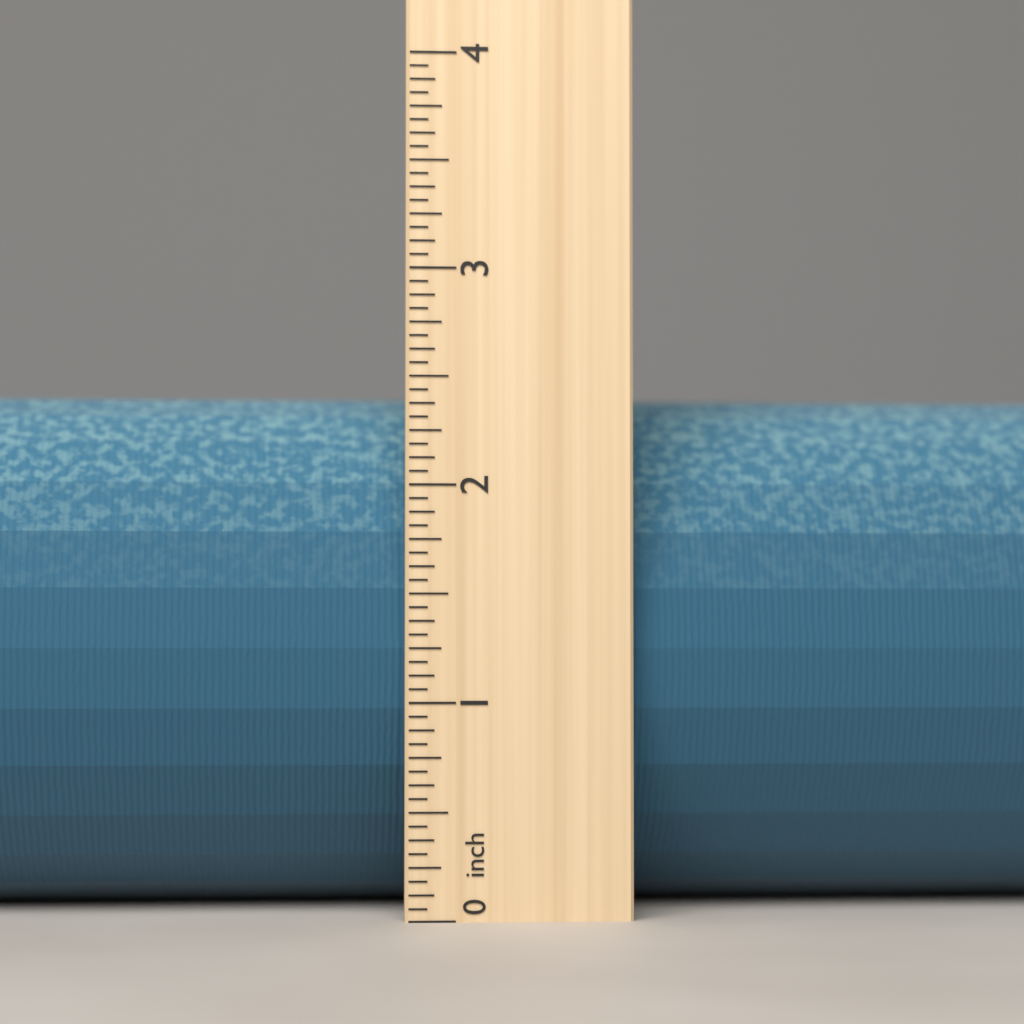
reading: 2.5000 inch
